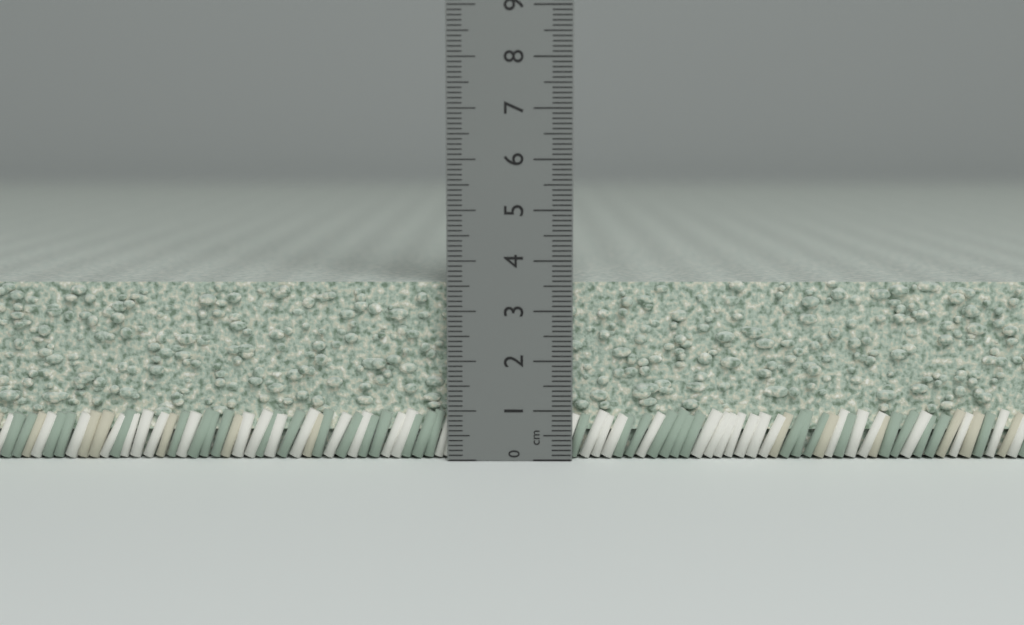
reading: 3.6 cm
